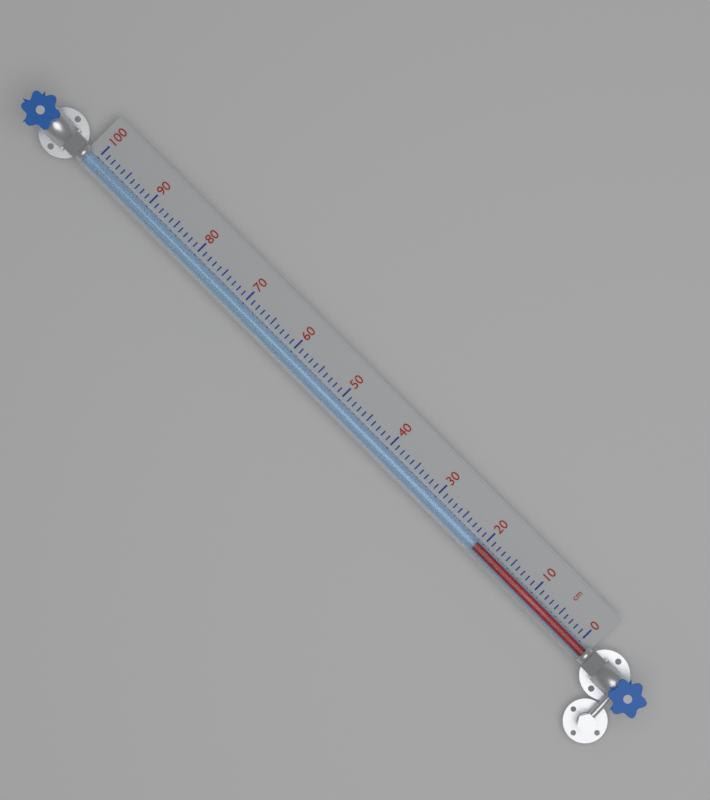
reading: 21 cm
